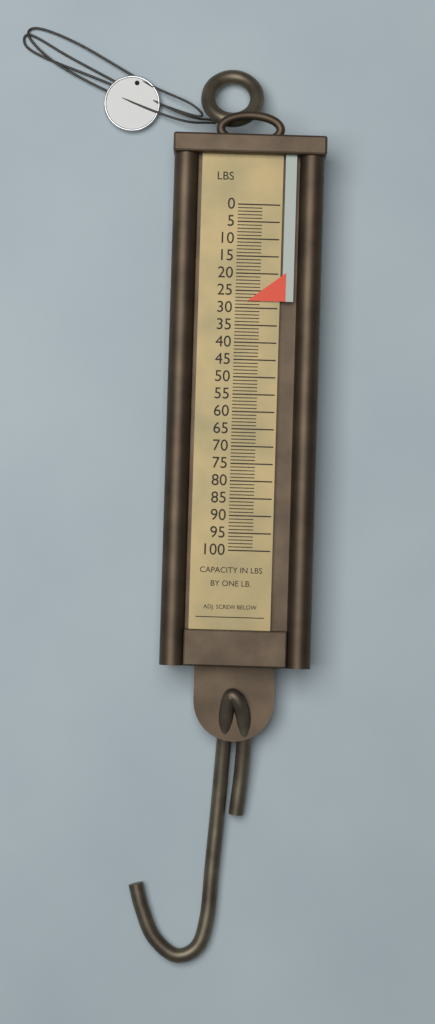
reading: 28 lb
